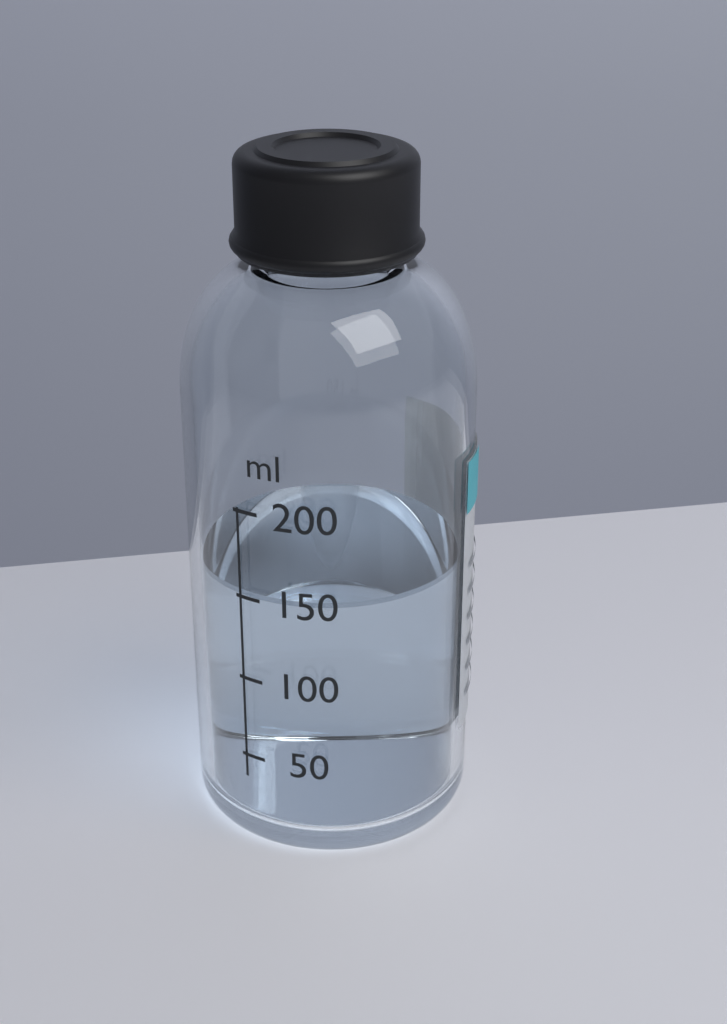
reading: 150 ml
